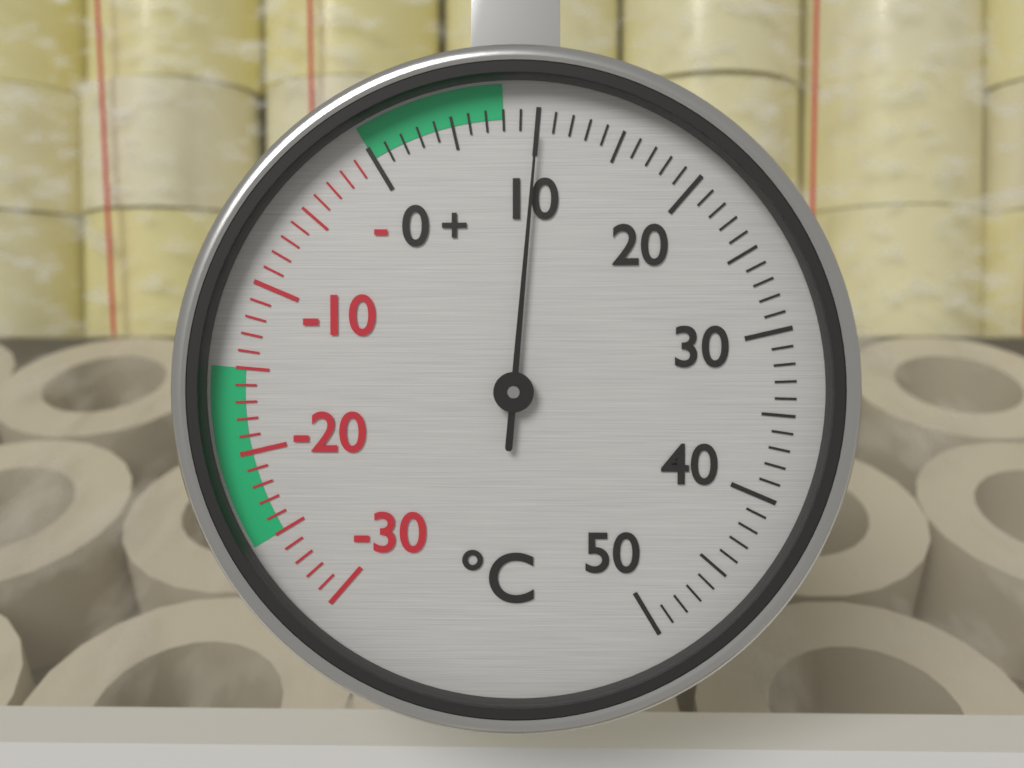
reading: 10 °C
